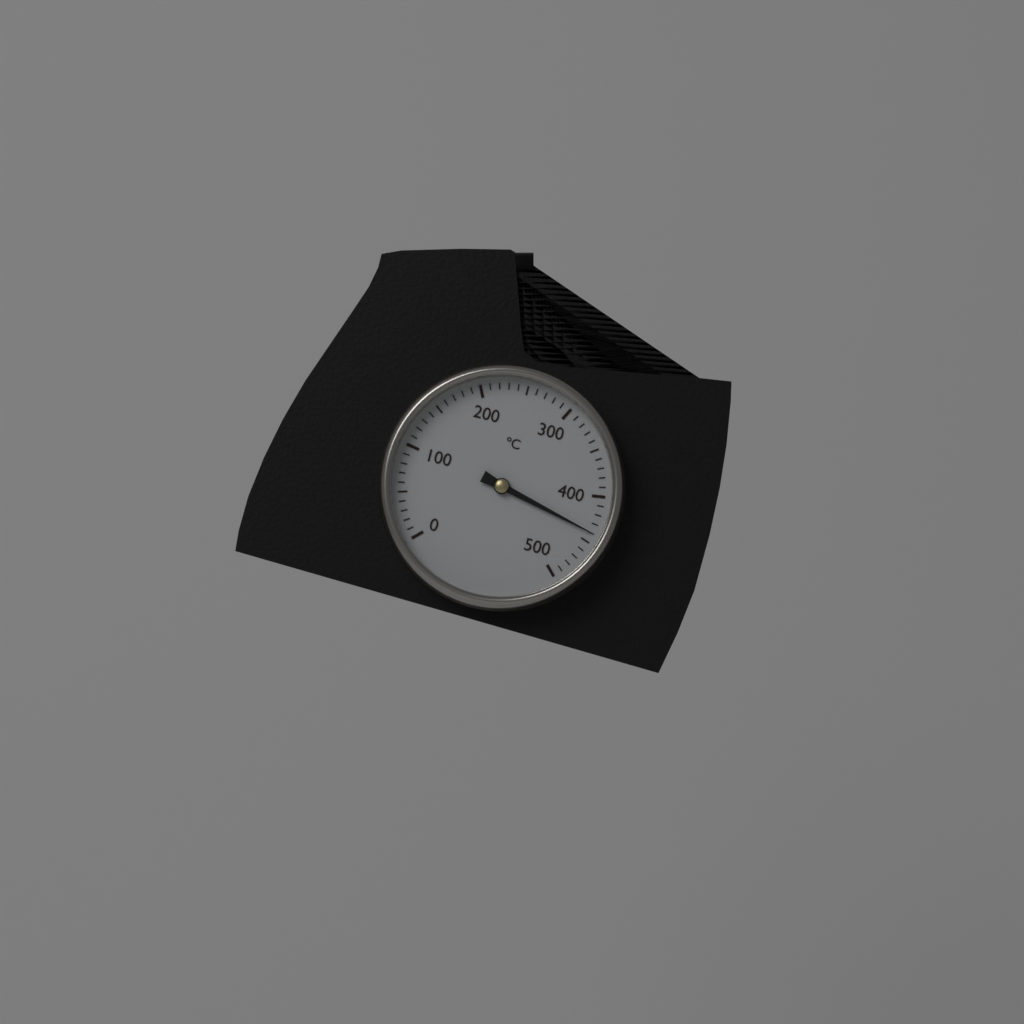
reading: 440 °C
